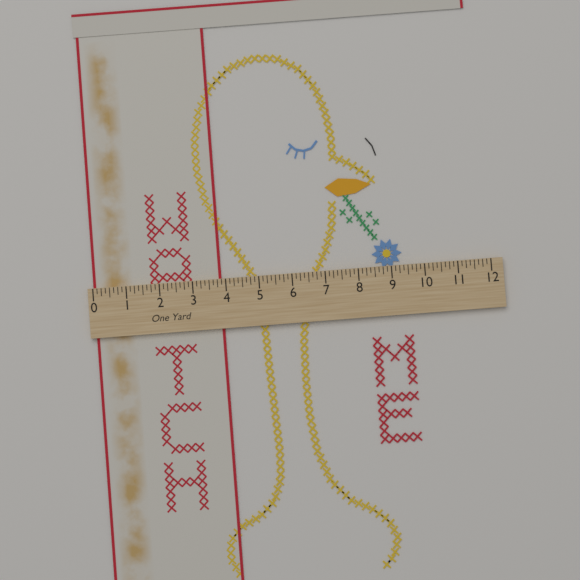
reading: 3.875 in
